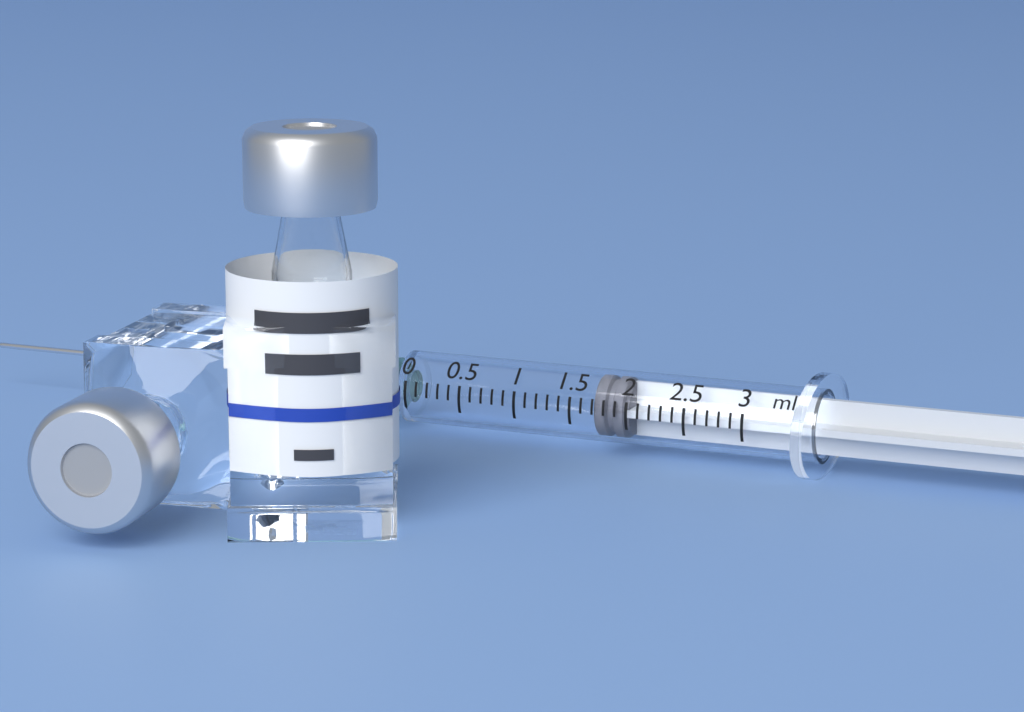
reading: 1.7 ml
